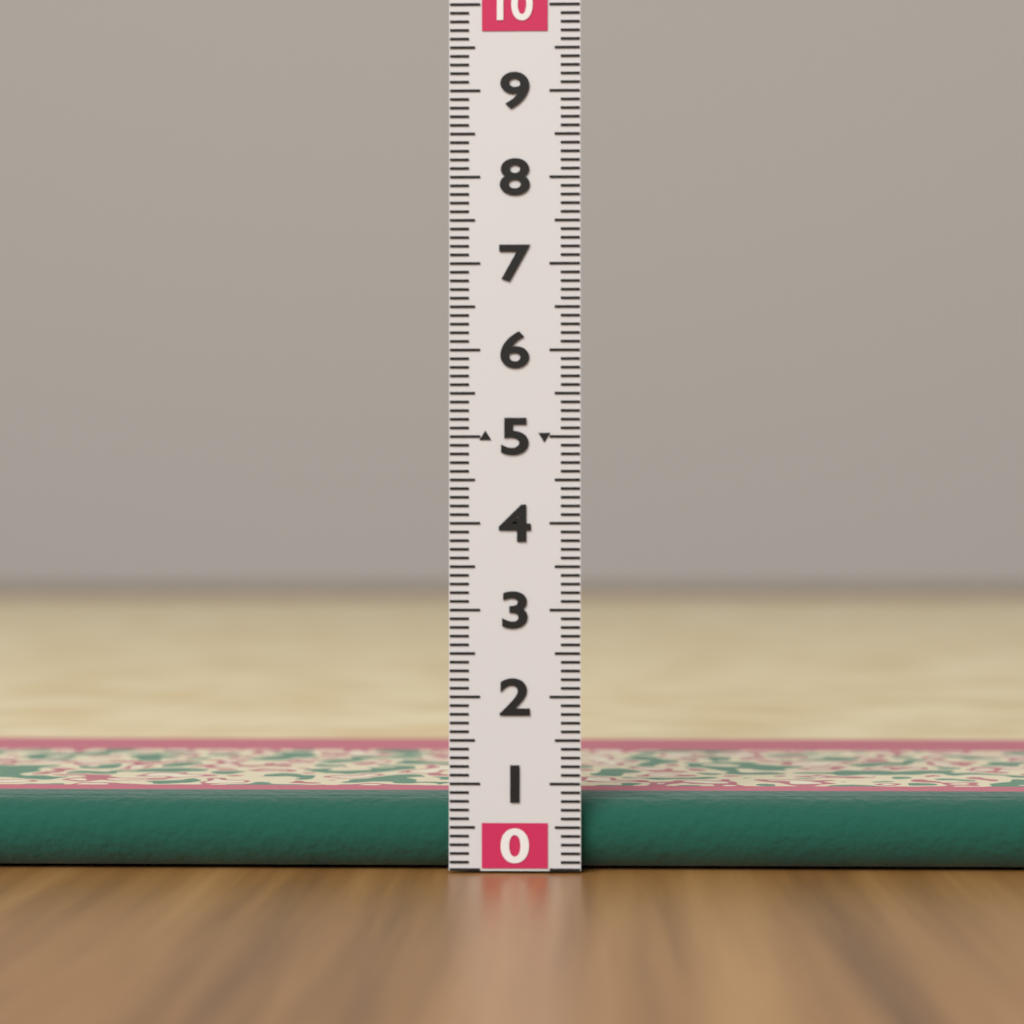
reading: 0.8 (no unit)
